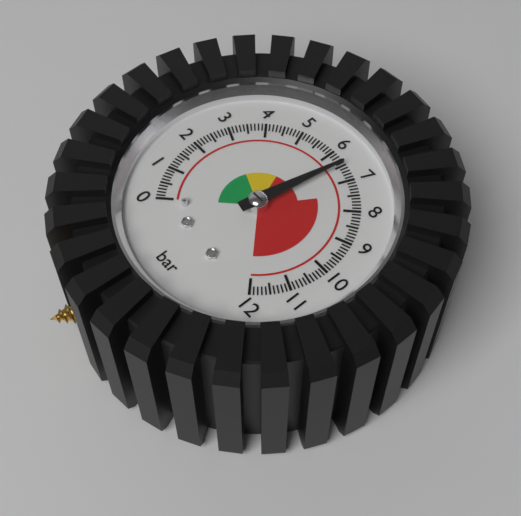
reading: 6.5 bar
